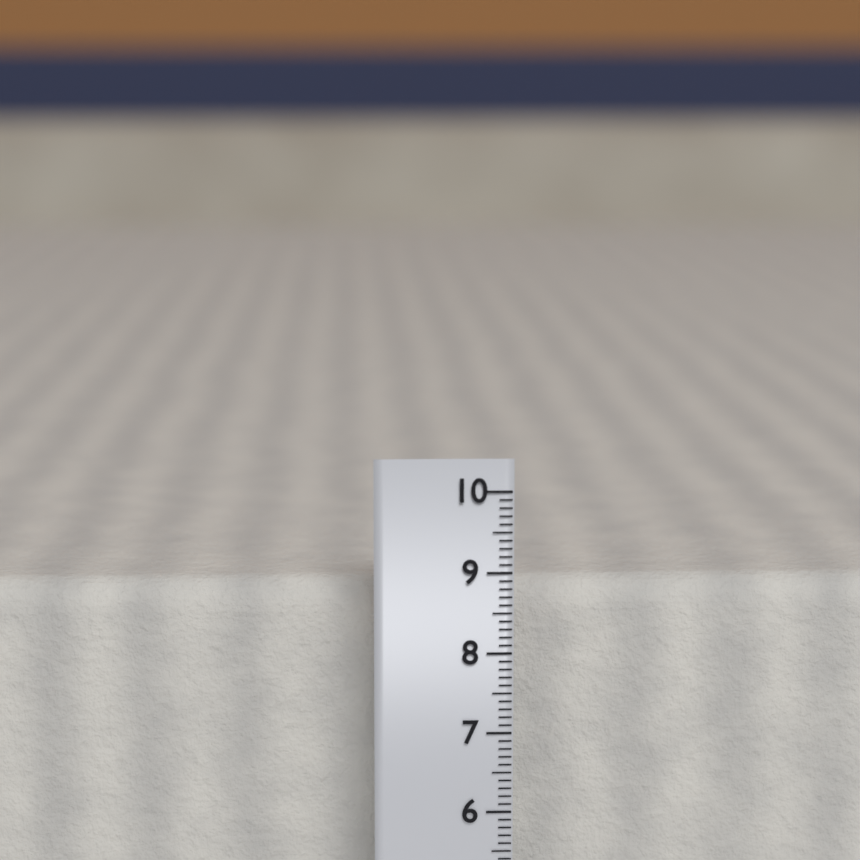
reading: 8.8 cm
